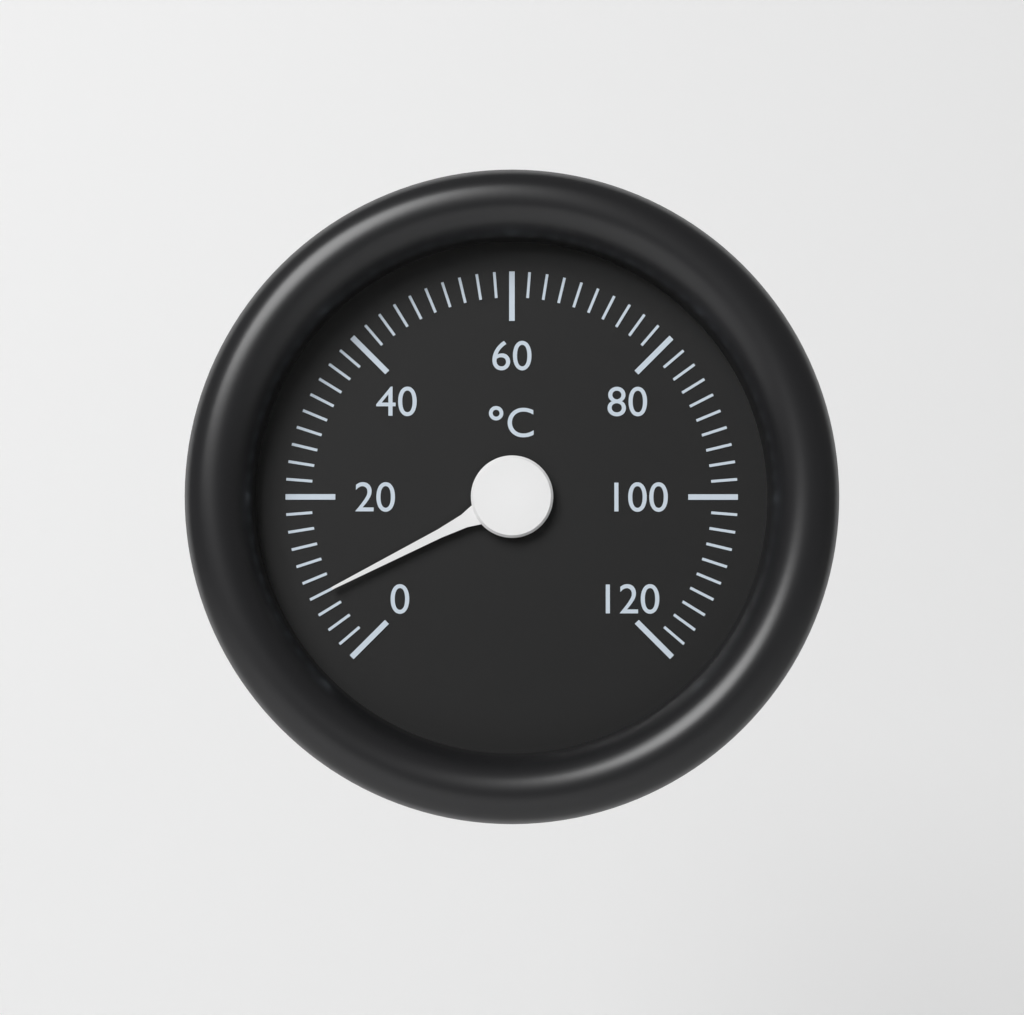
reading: 8 °C
